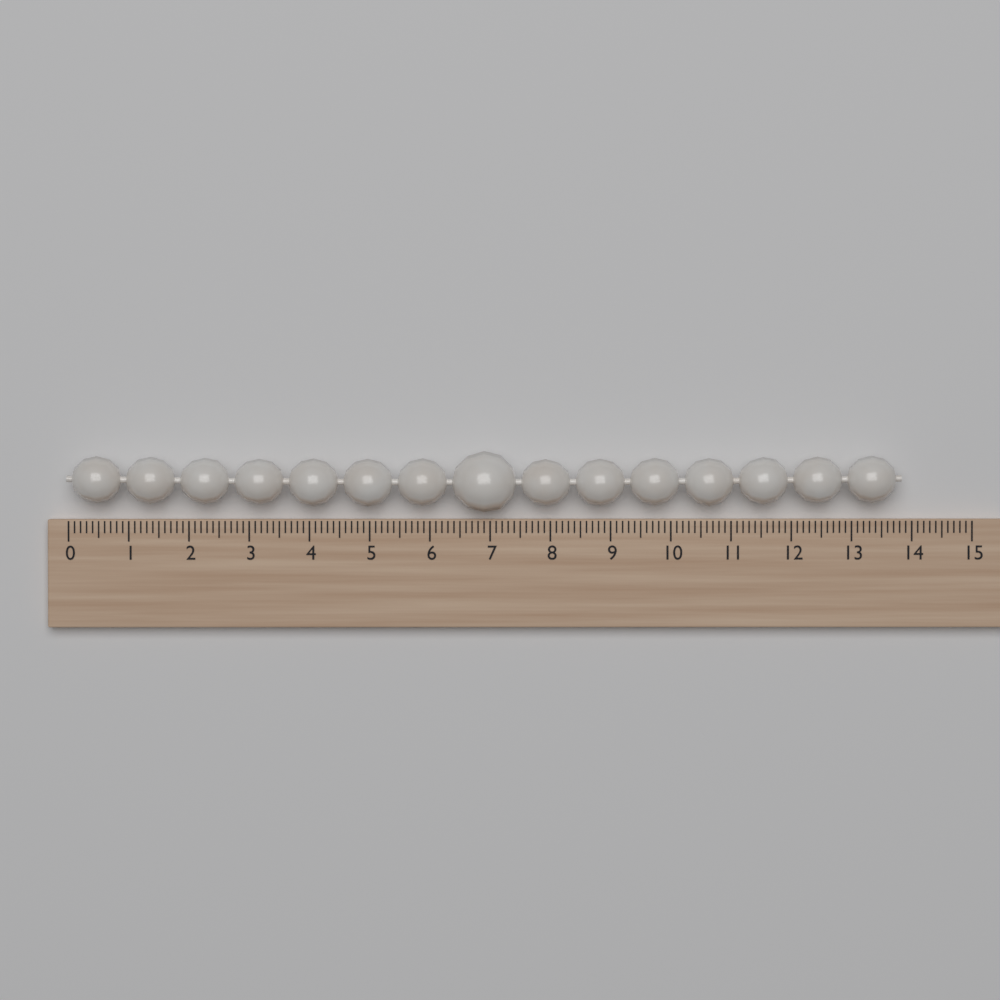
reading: 13.8 (no unit)
